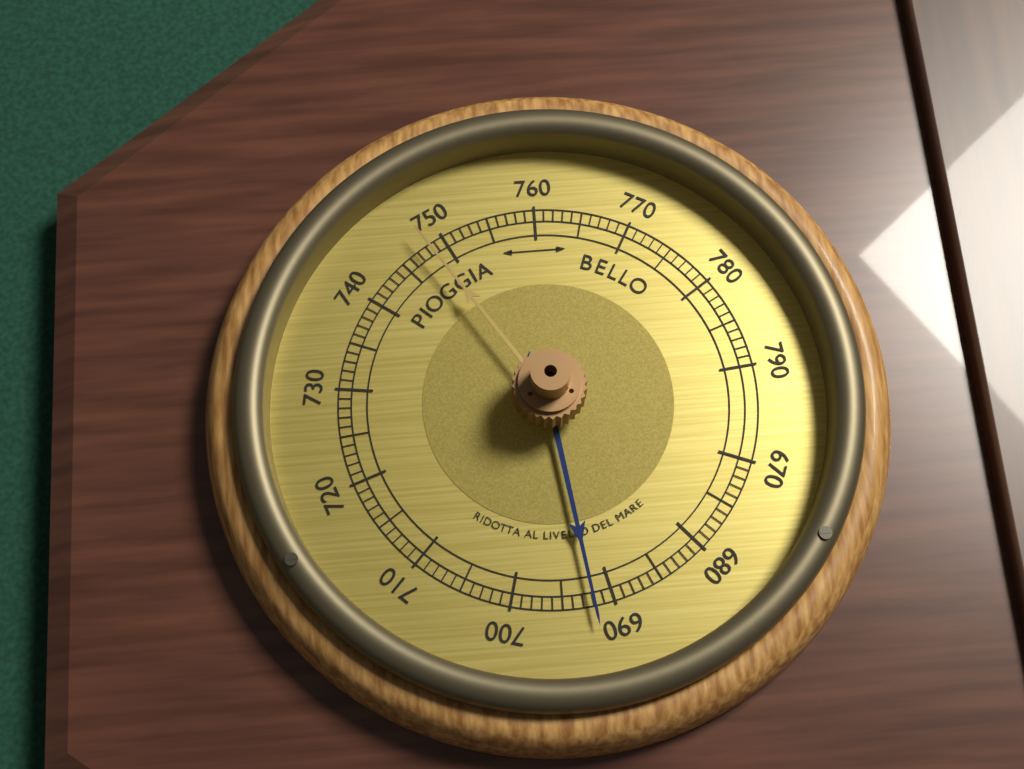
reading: 692 (no unit)
